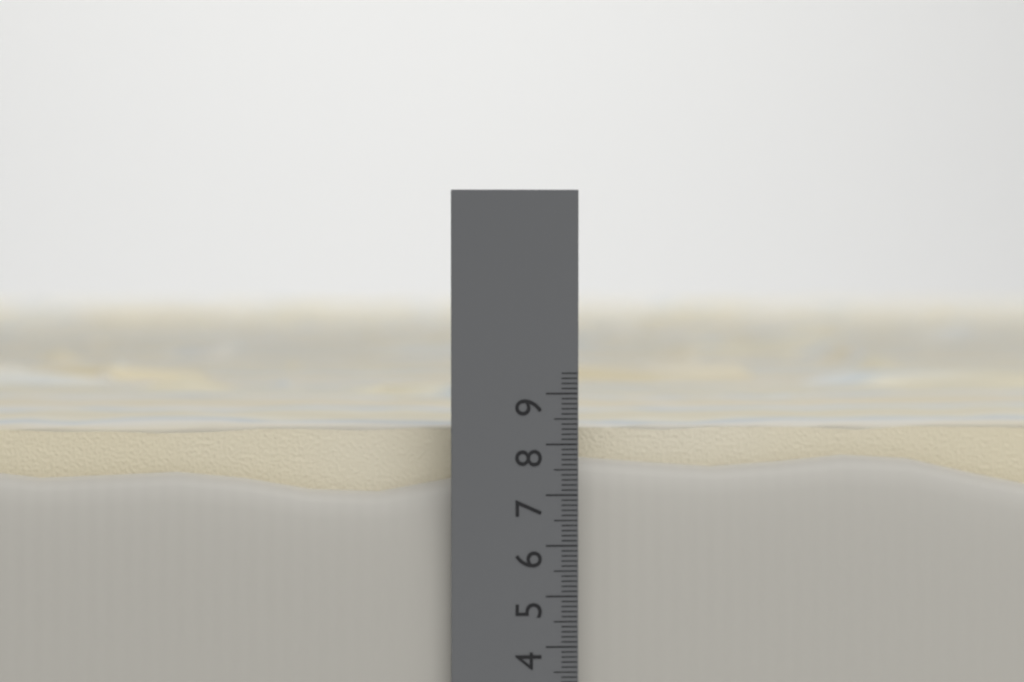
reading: 8.6 cm
